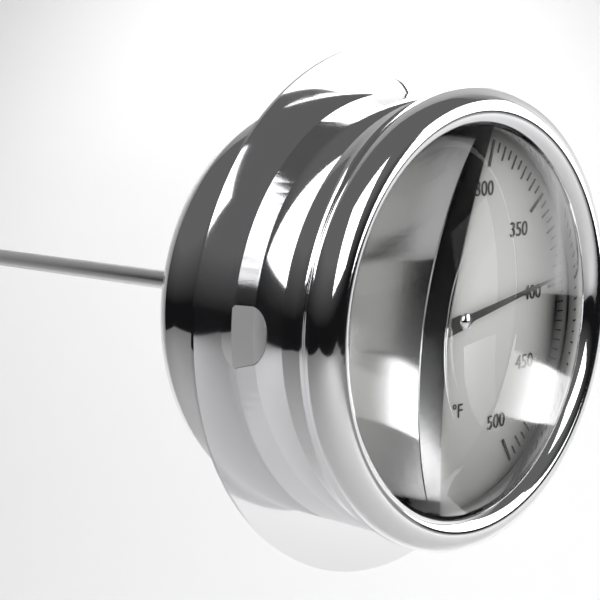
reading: 395 °F
